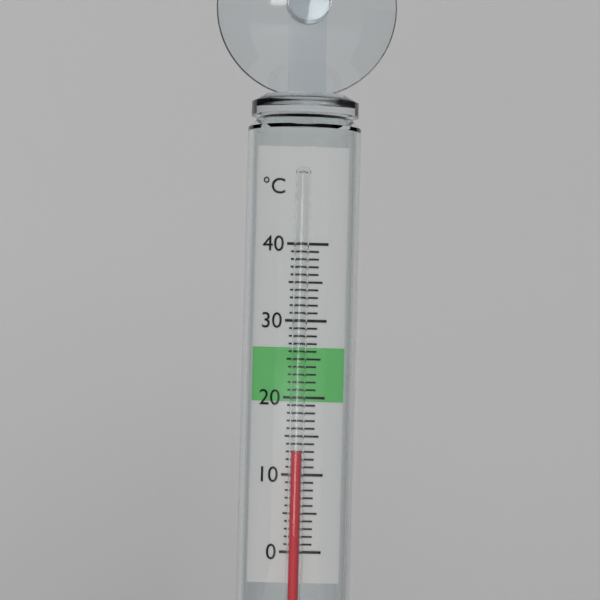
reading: 13 °C
